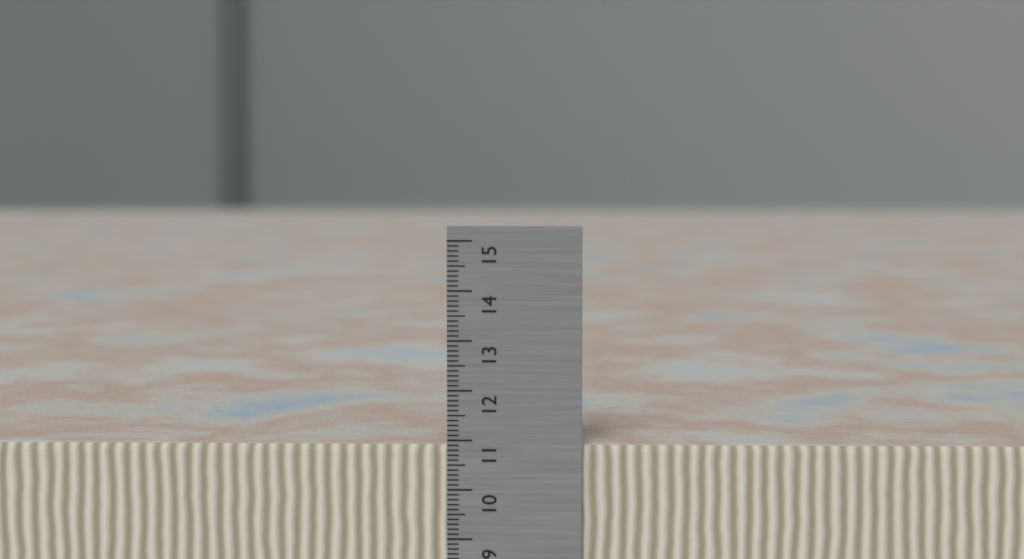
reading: 10.9 cm
